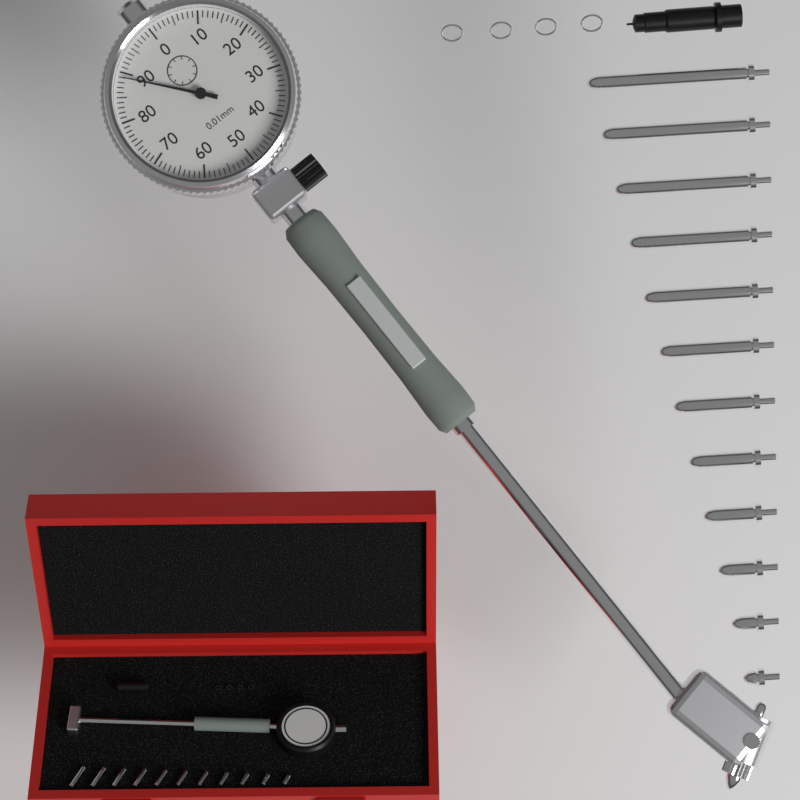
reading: 0.89 mm
